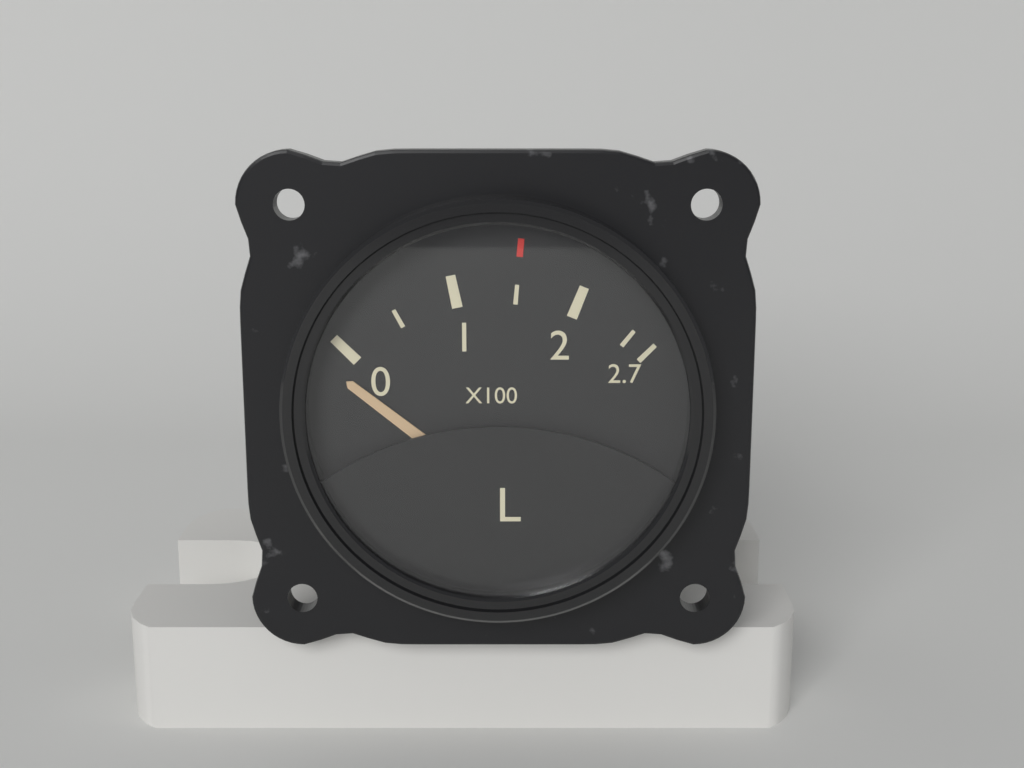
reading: -20 L
